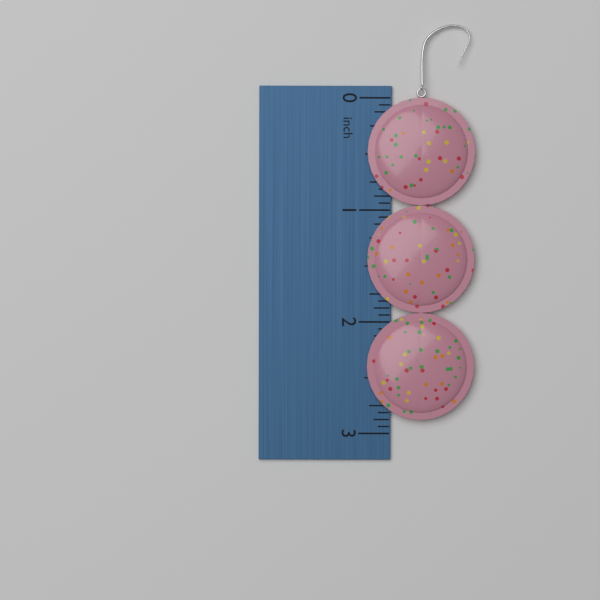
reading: 2.8750 inch
